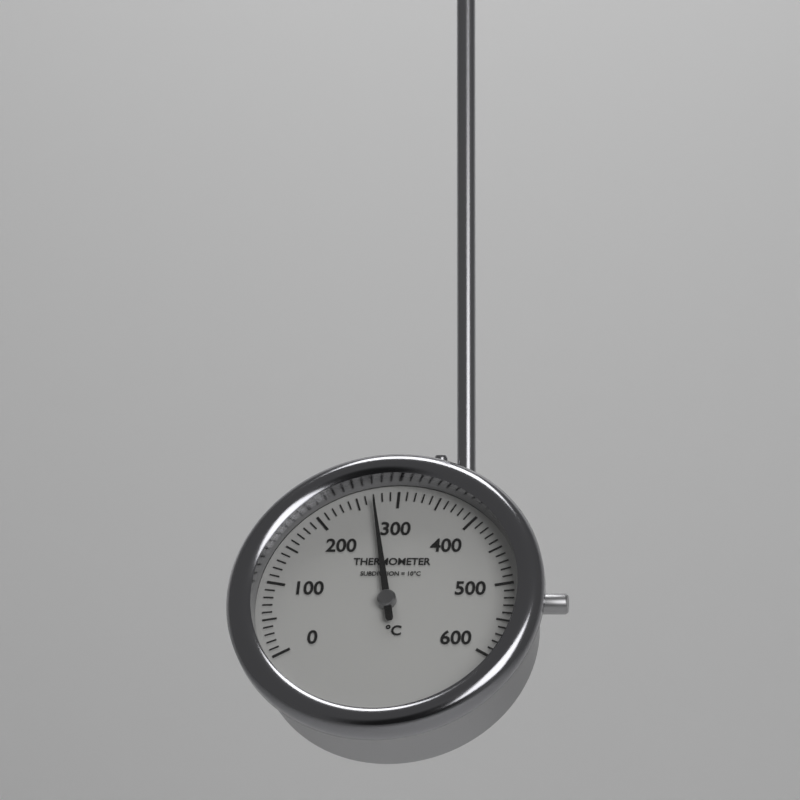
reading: 270 °C
